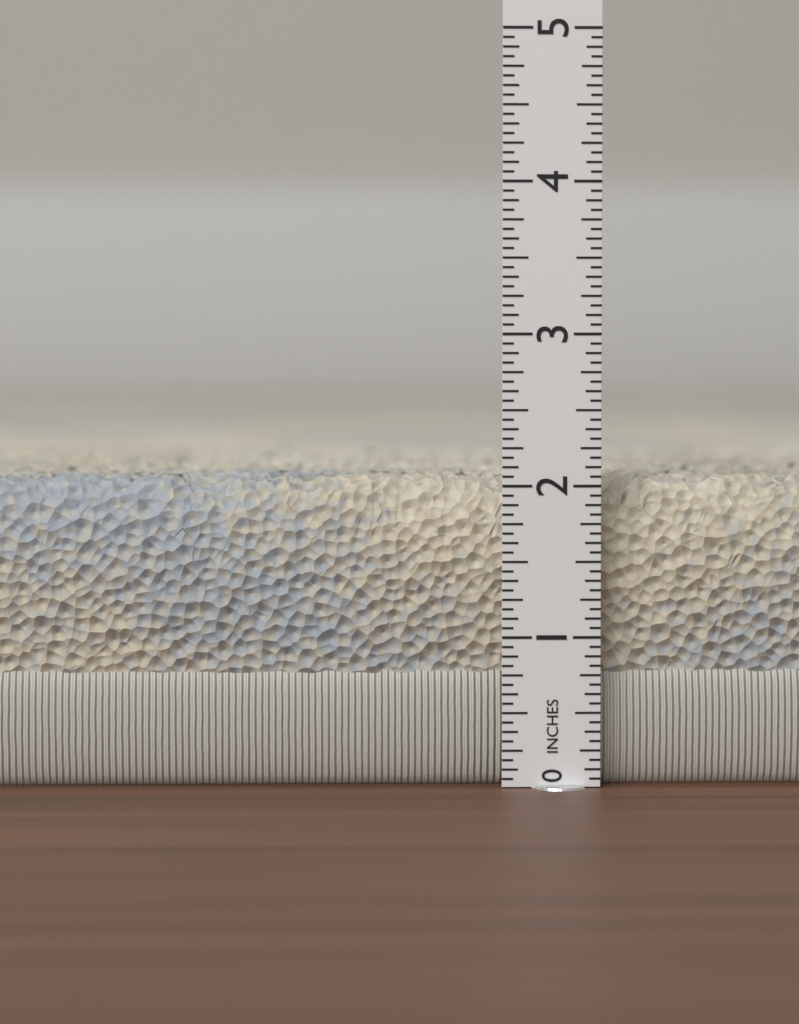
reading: 2.0625 in
